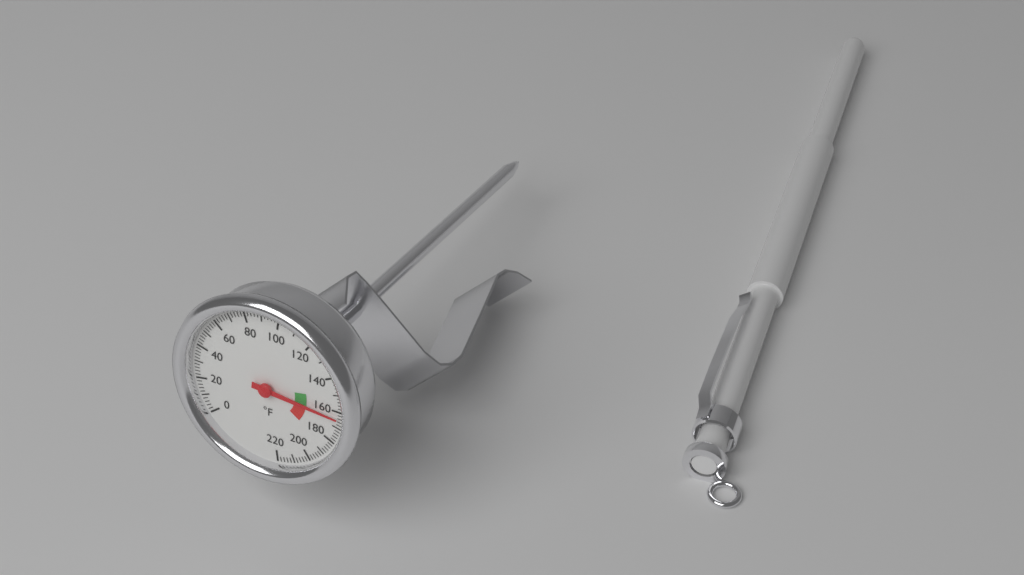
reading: 164 °F
